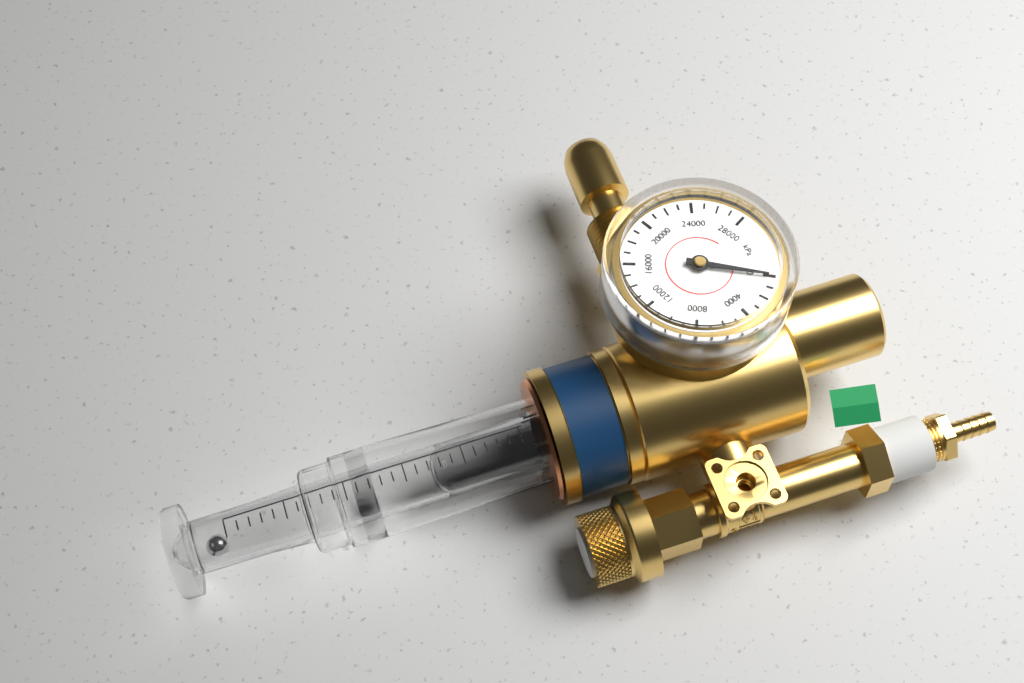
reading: 0 kPa
